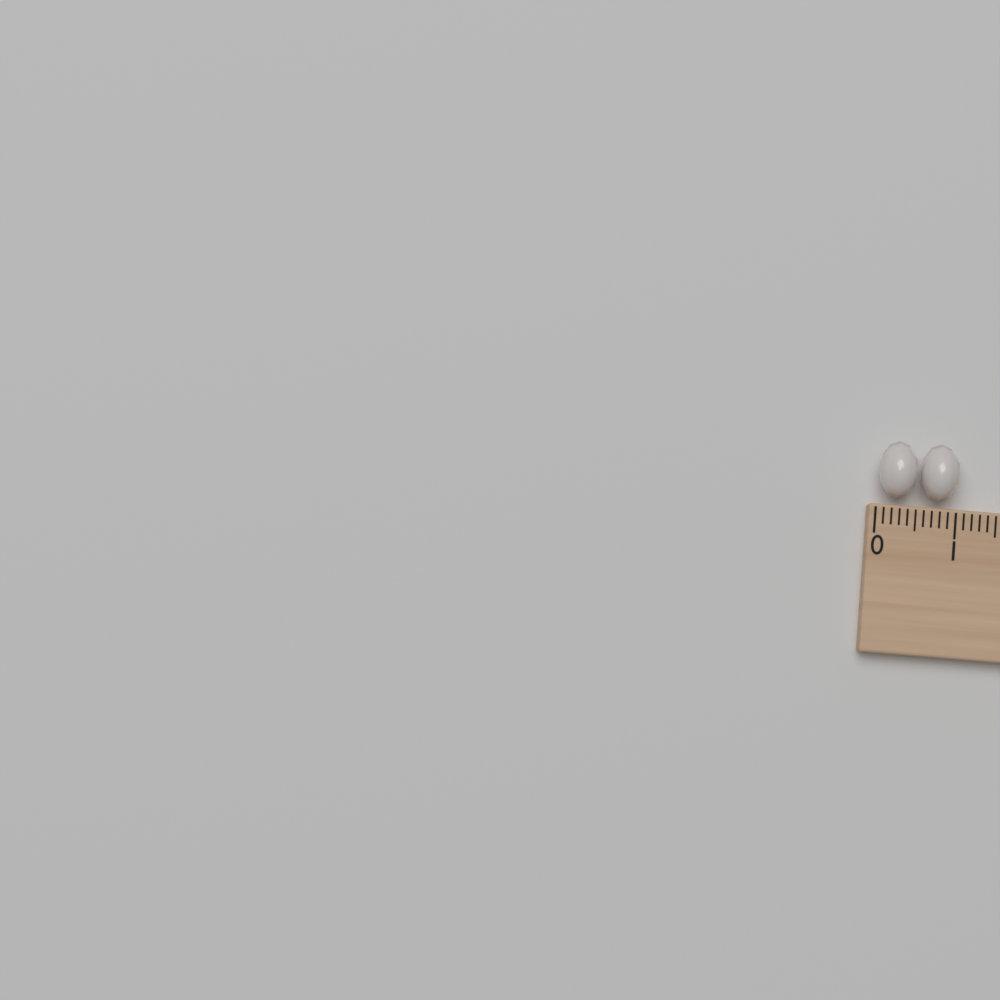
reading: 1.0 (no unit)
